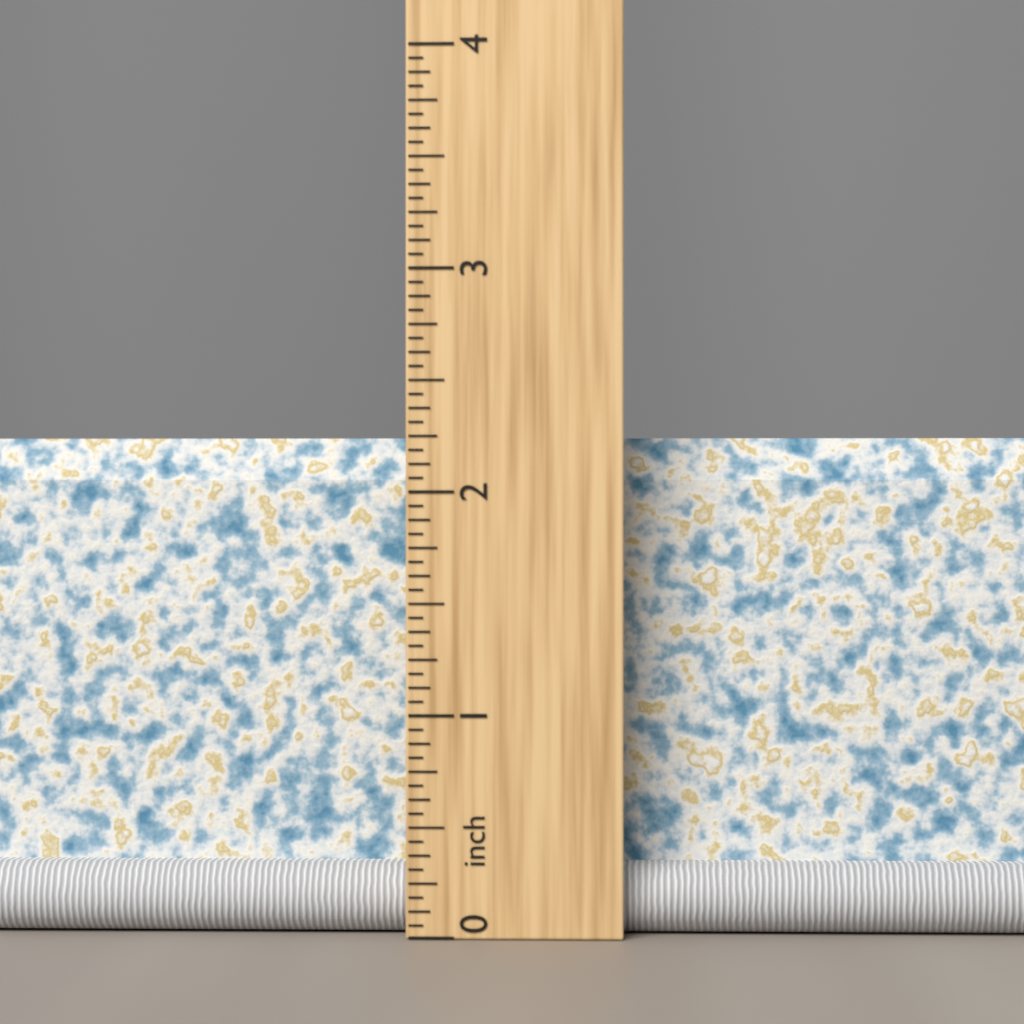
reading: 2.2500 inch
